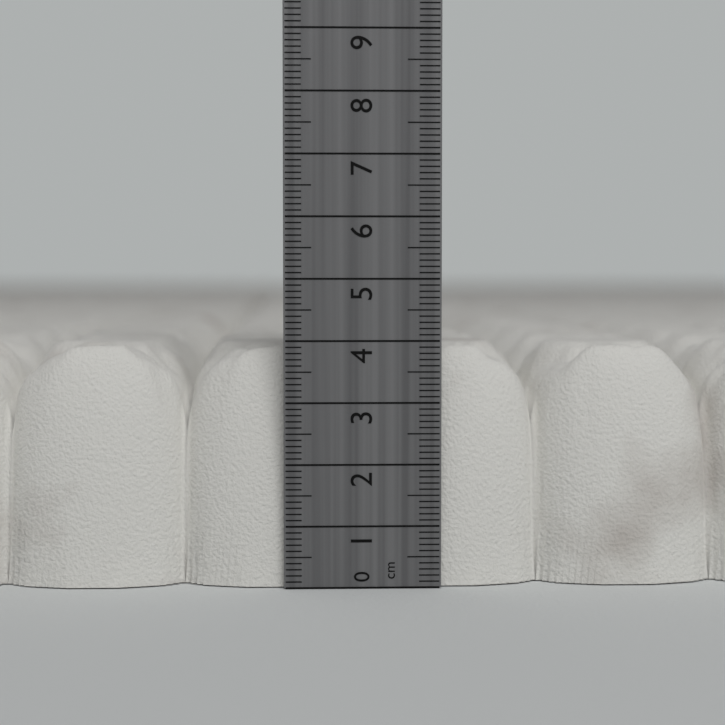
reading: 3.9 cm
